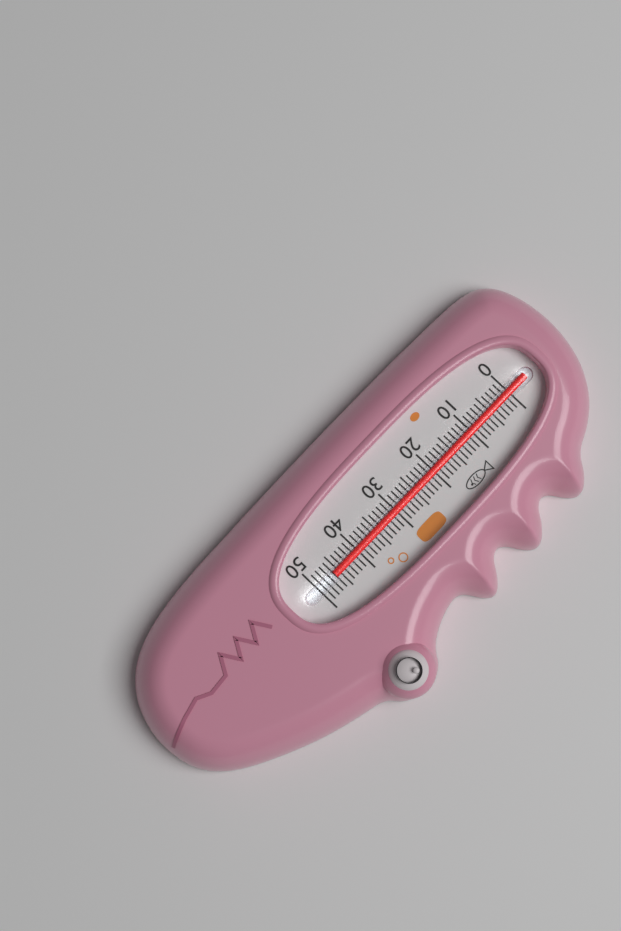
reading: 46 (no unit)
